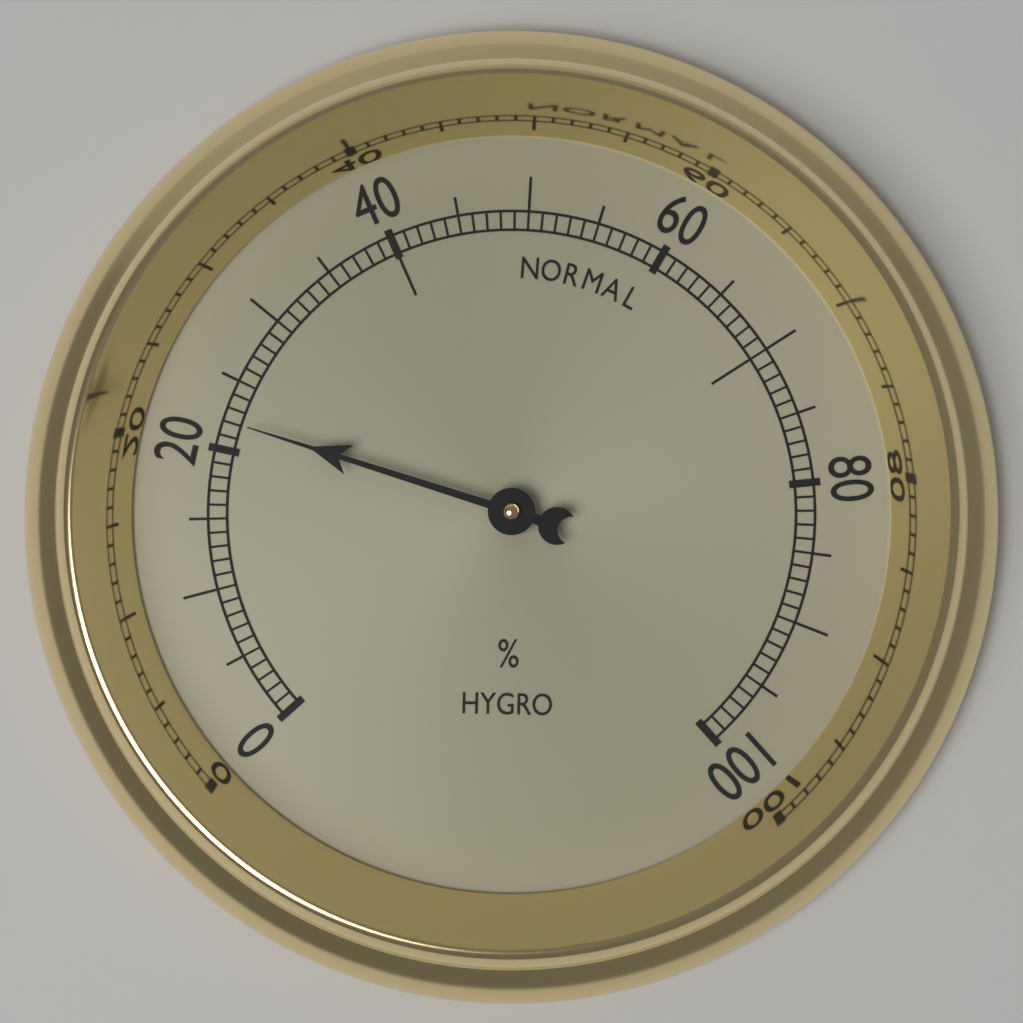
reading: 22 %
